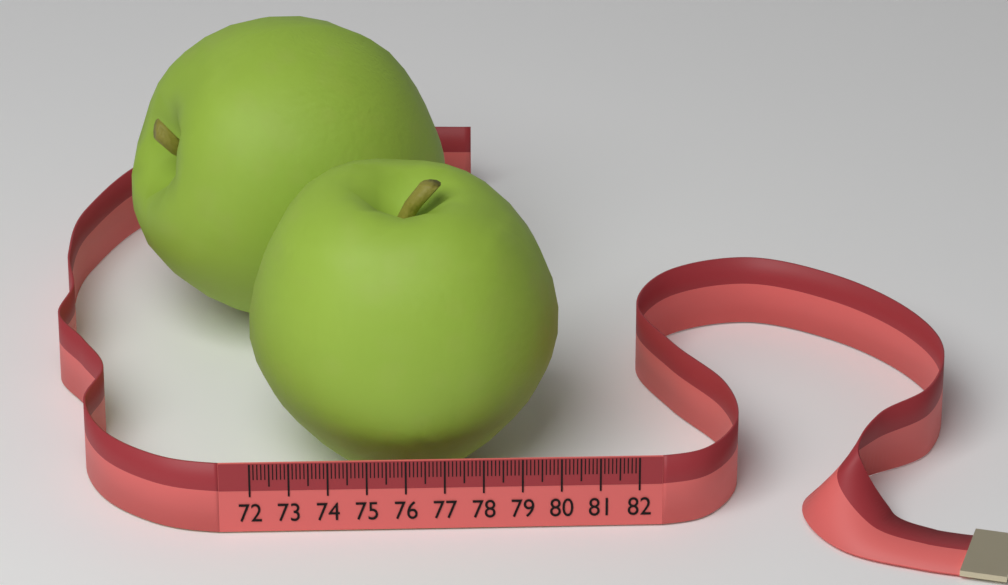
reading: 80.1 (no unit)
